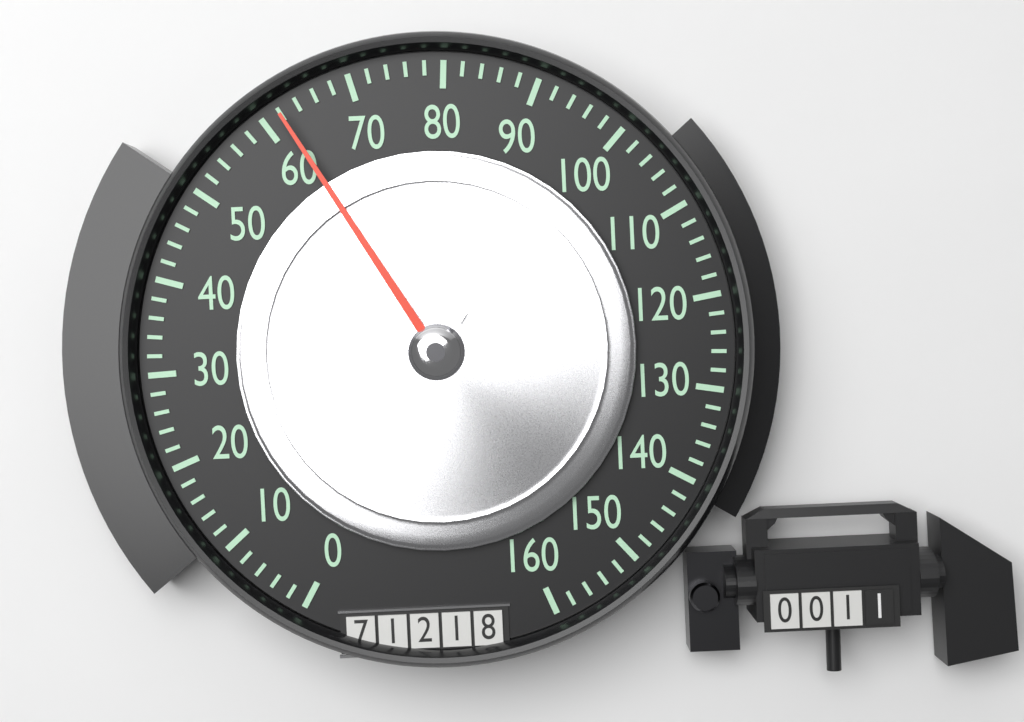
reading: 62 (no unit)
